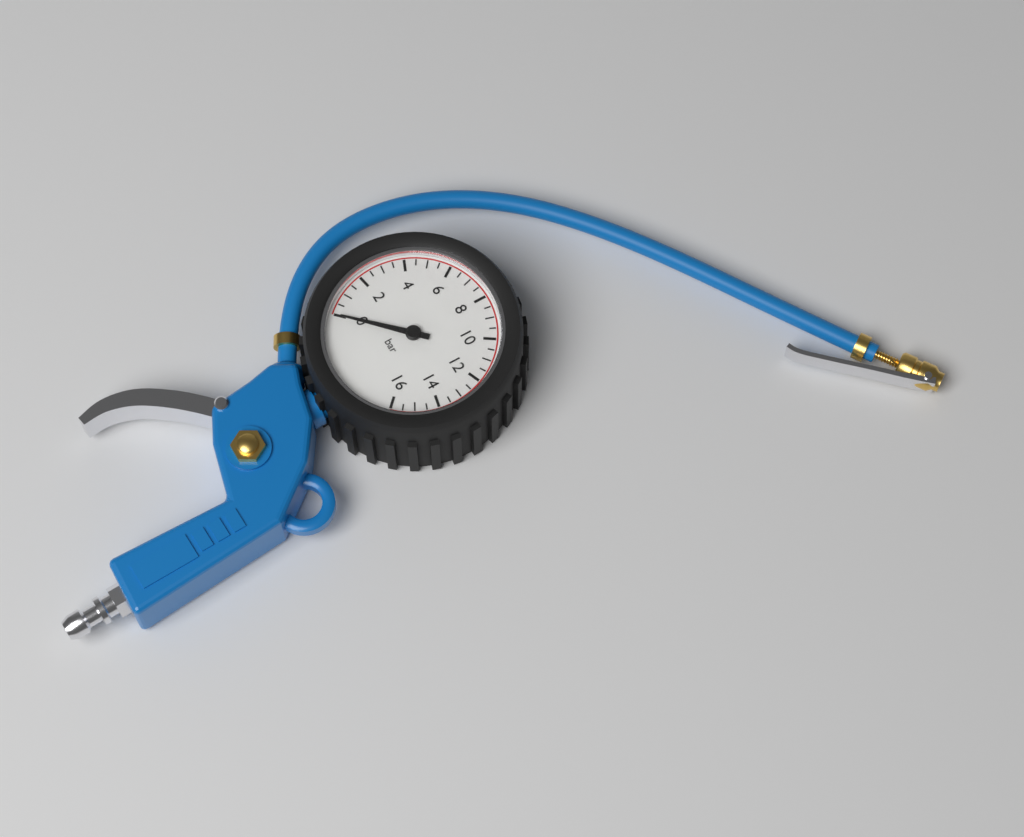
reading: 0.0 bar
